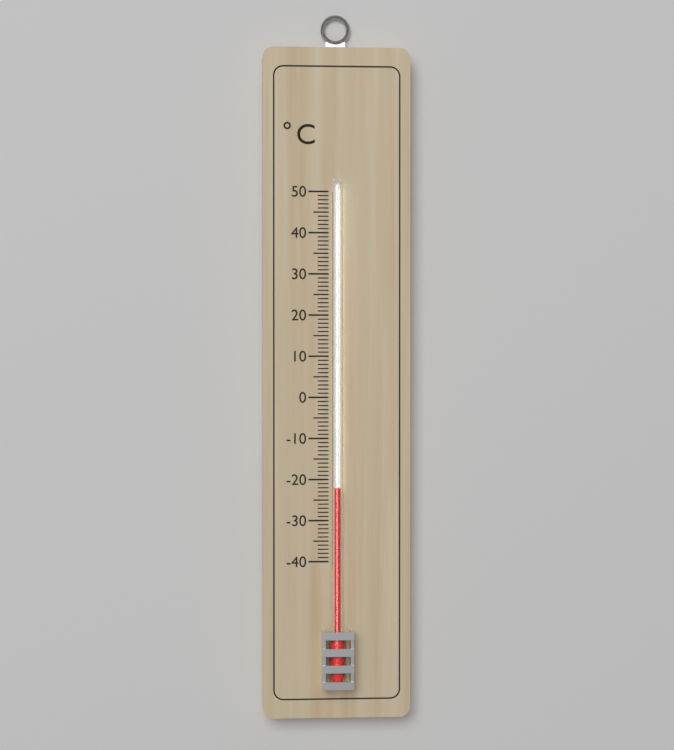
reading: -22 °C
